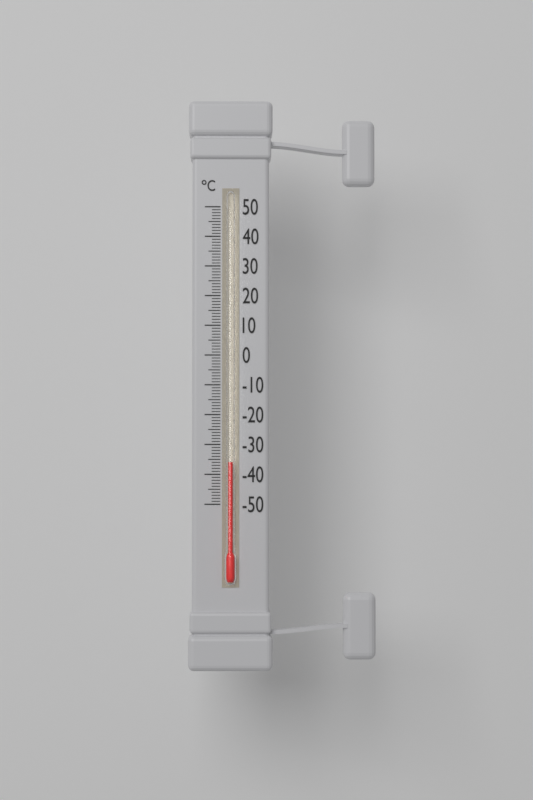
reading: -36 °C
